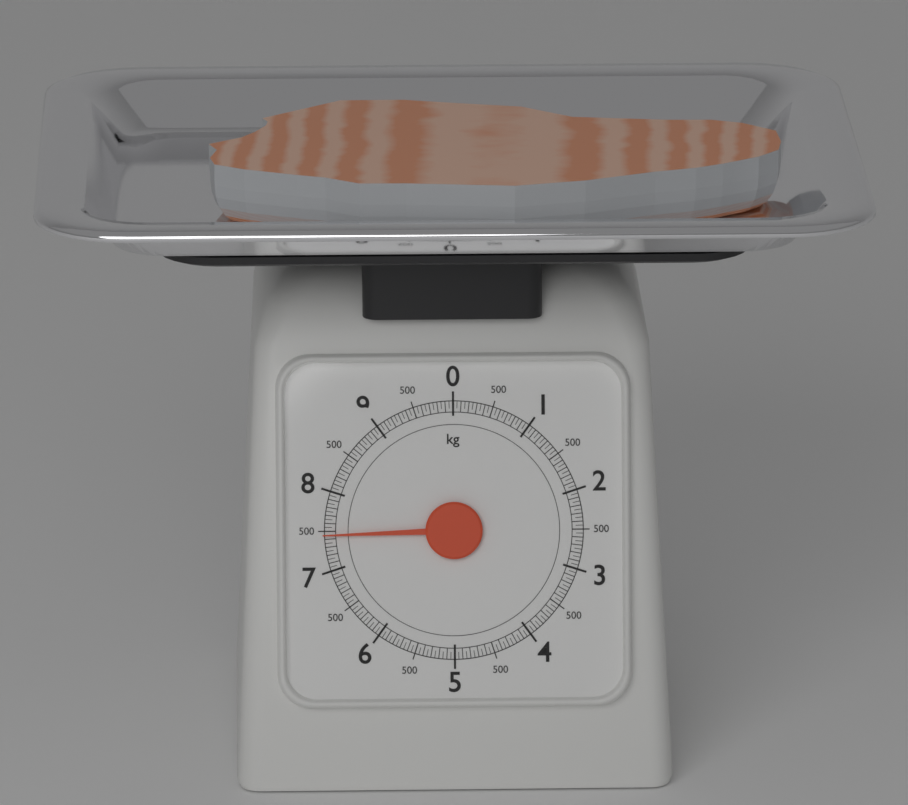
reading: 7.45 kg
